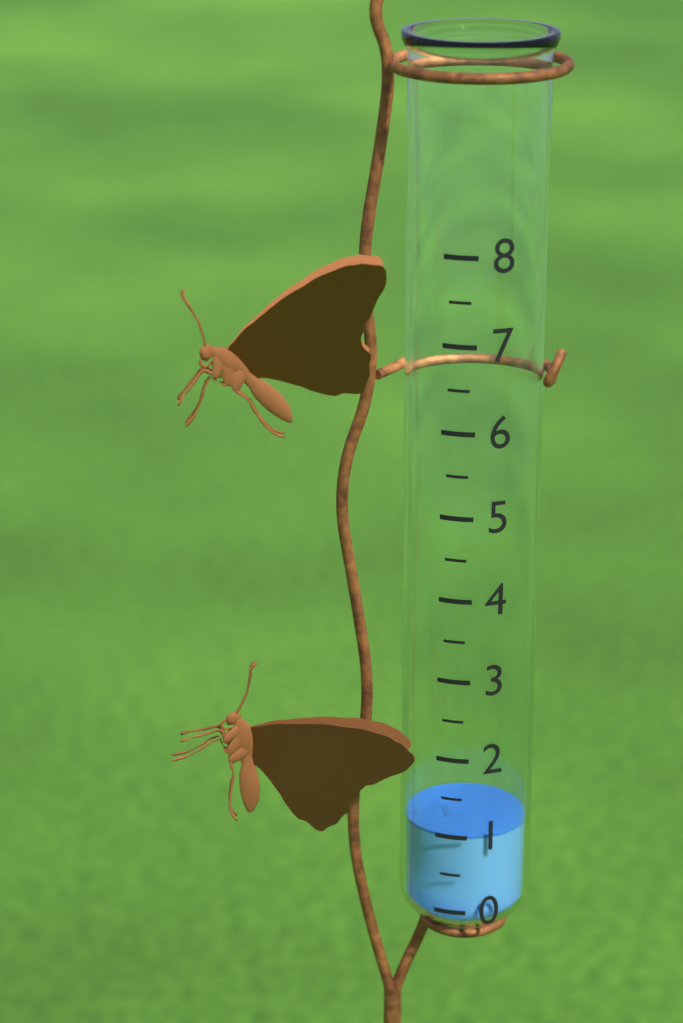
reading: 1.0 (no unit)
